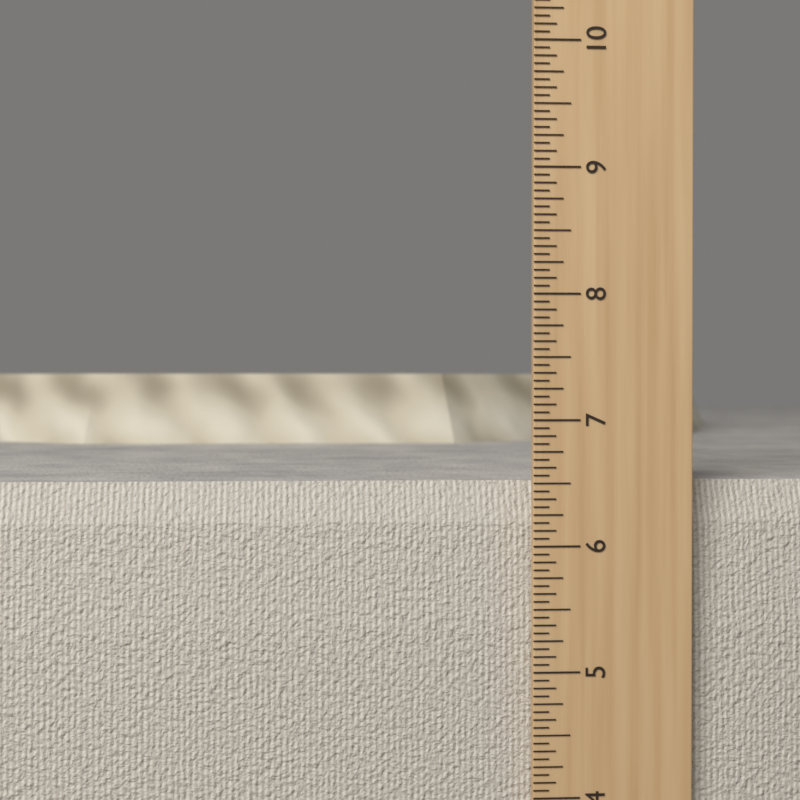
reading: 6.5000 in
